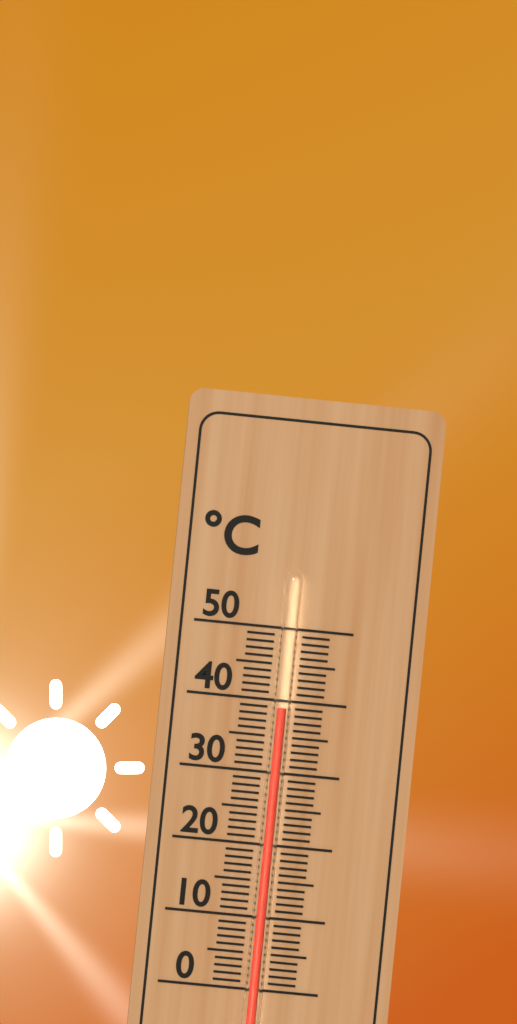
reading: 39 °C
